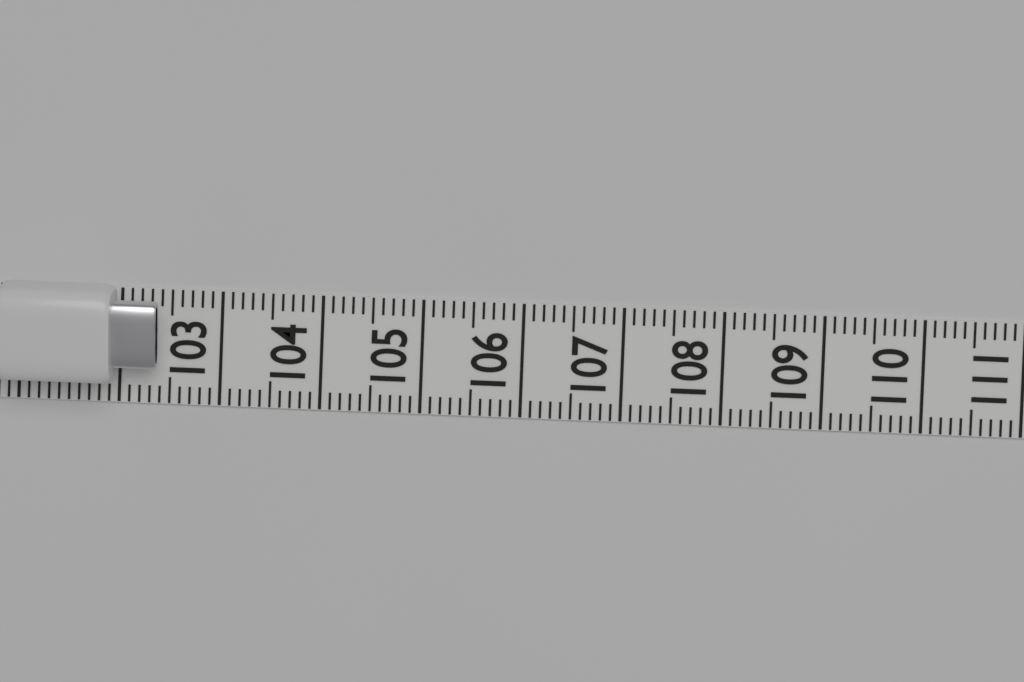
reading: 102.4 (no unit)
